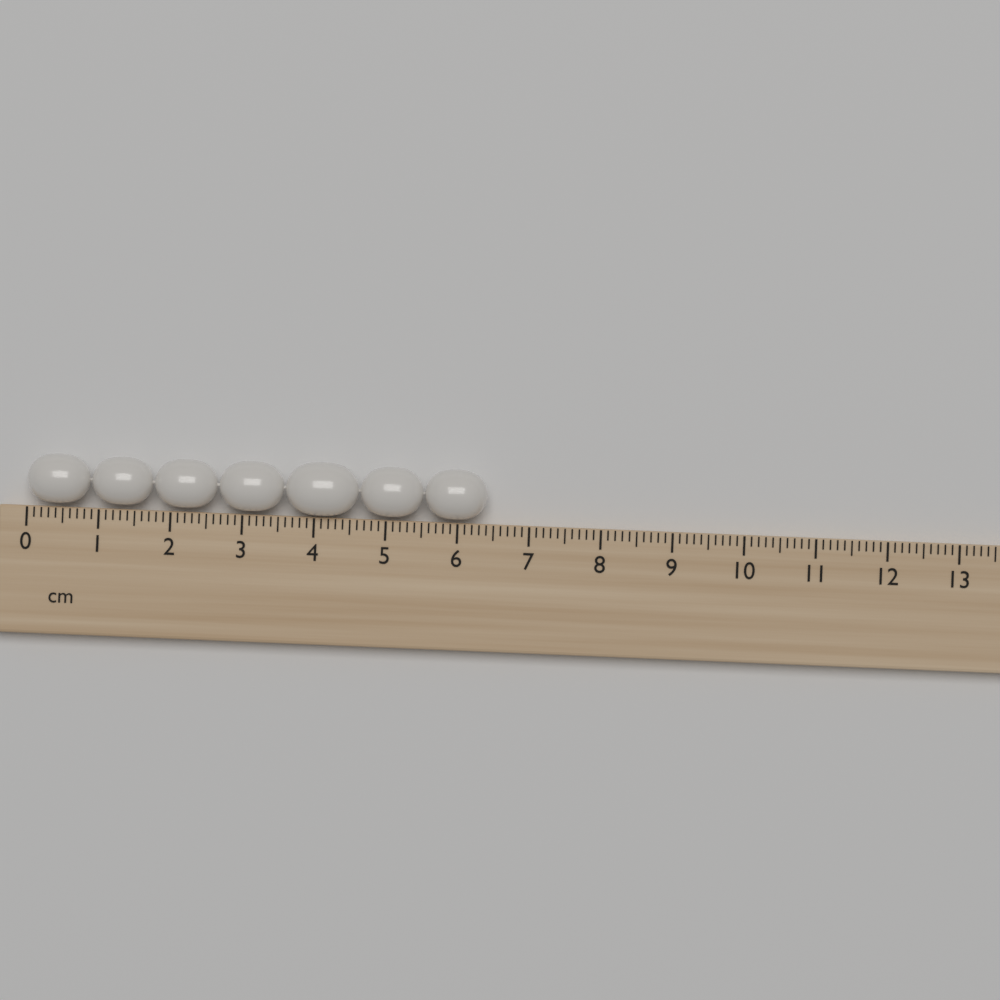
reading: 6.4 cm
